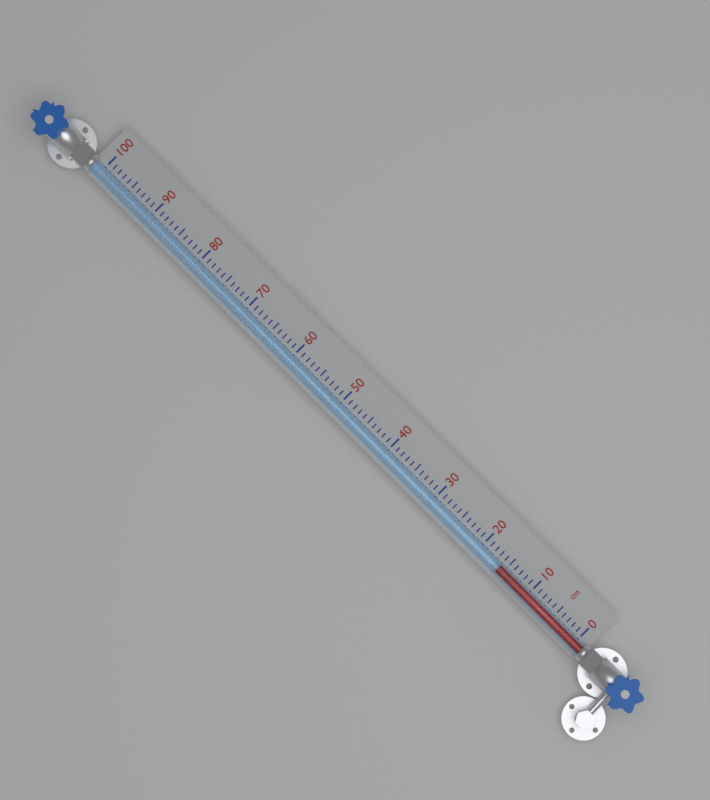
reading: 16 cm
